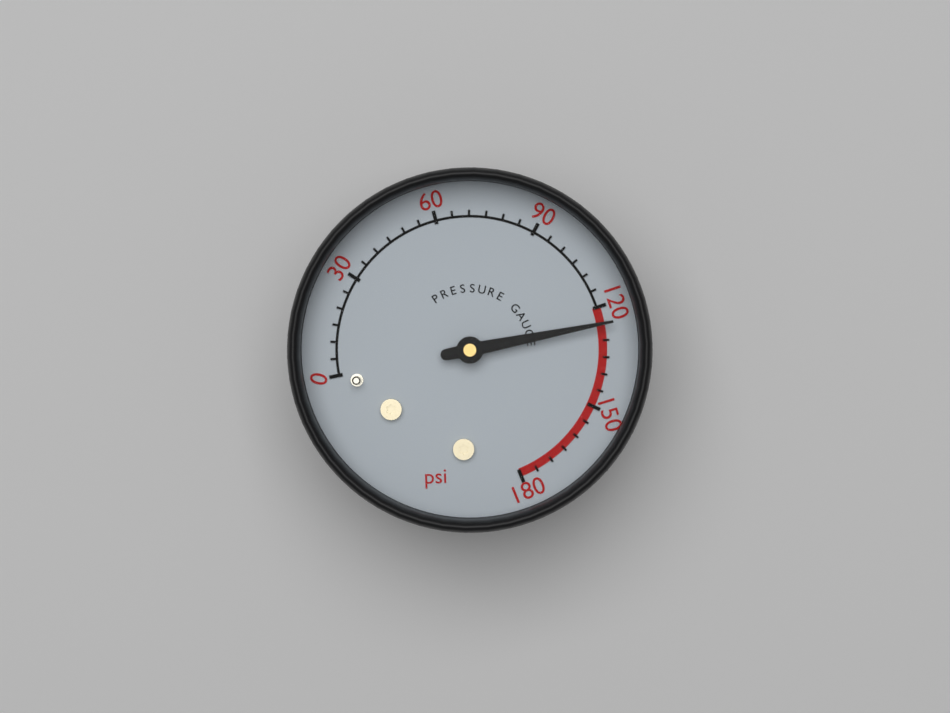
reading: 125 psi
